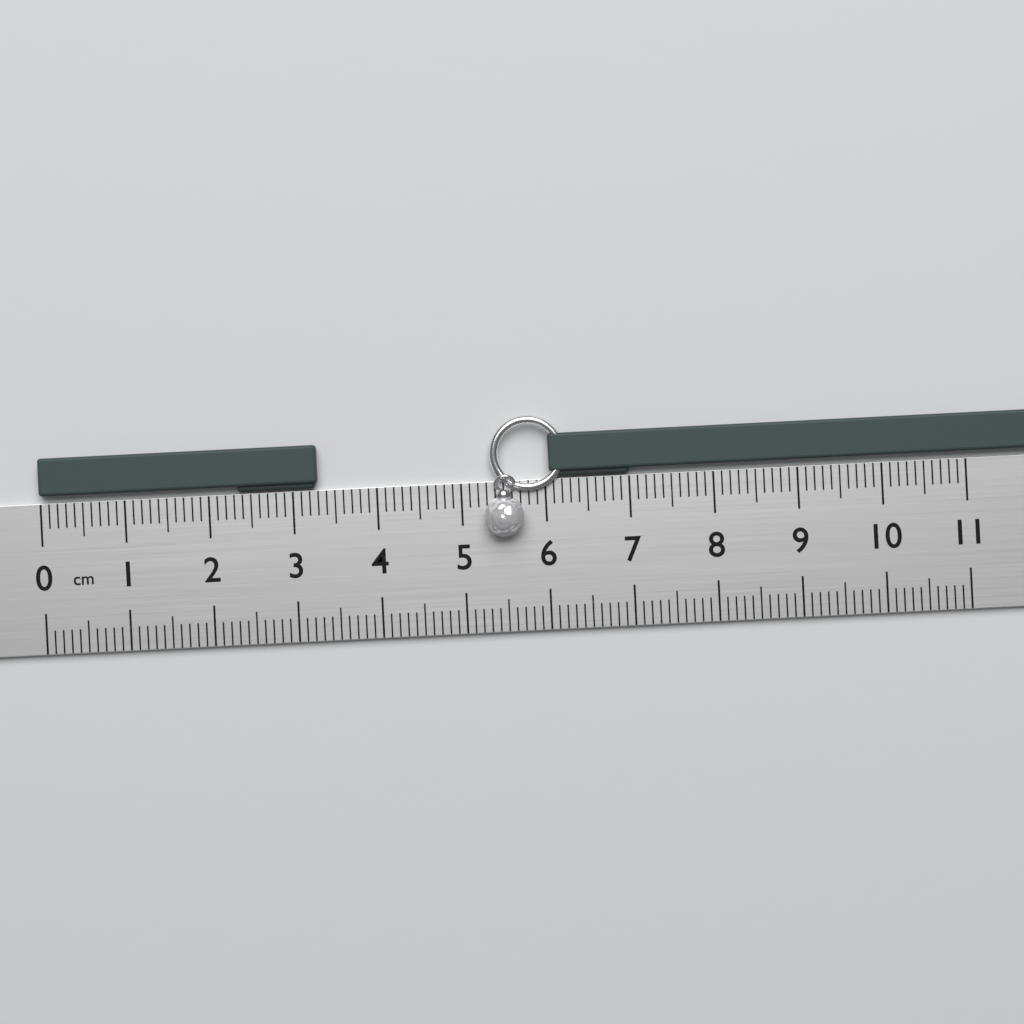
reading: 3.3 cm
